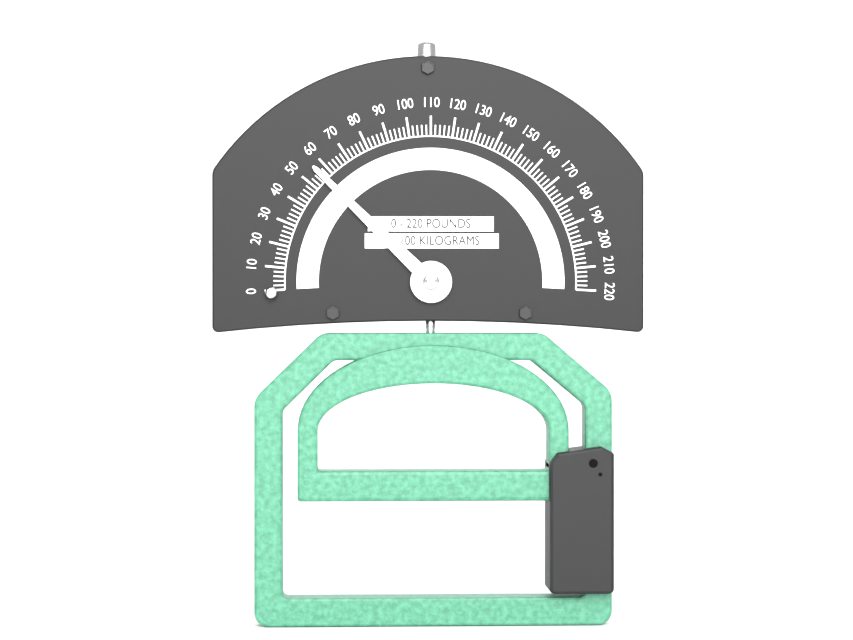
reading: 56 lb
